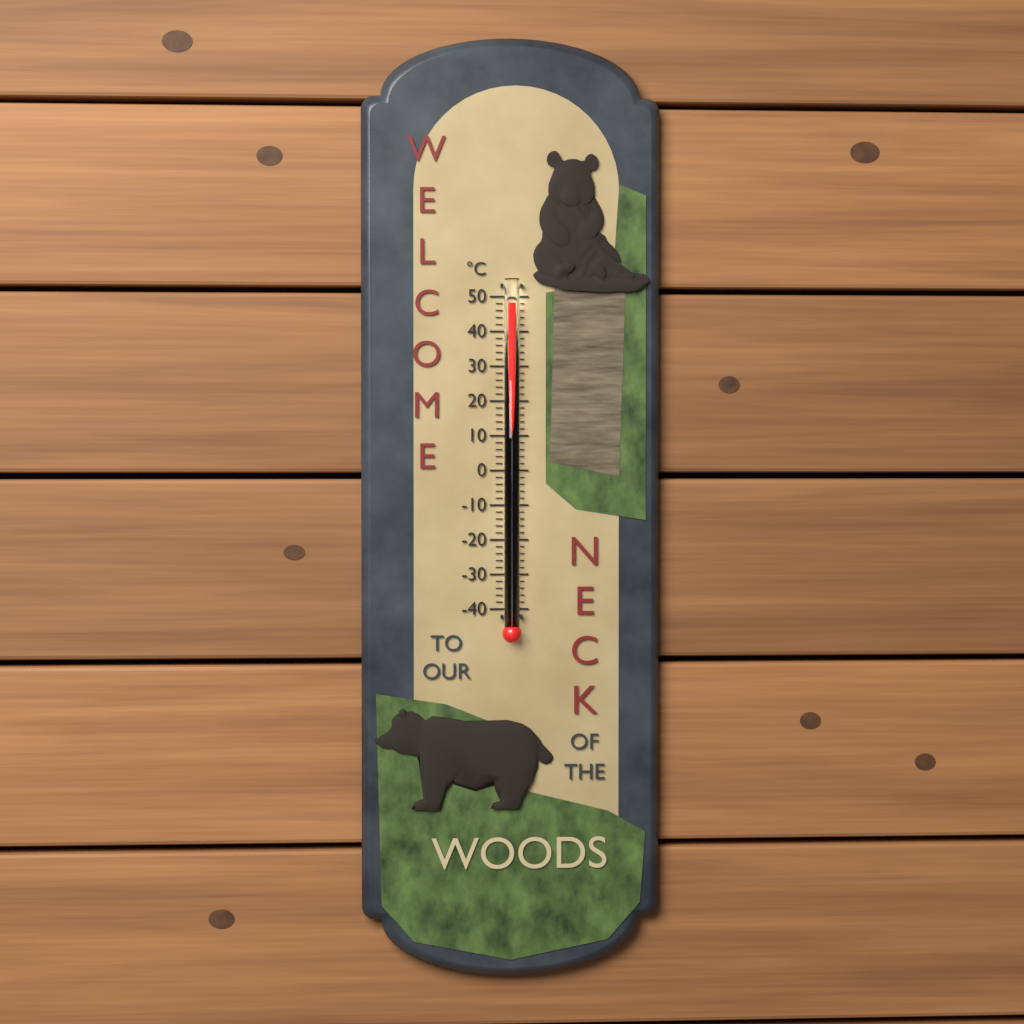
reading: 48 °C
